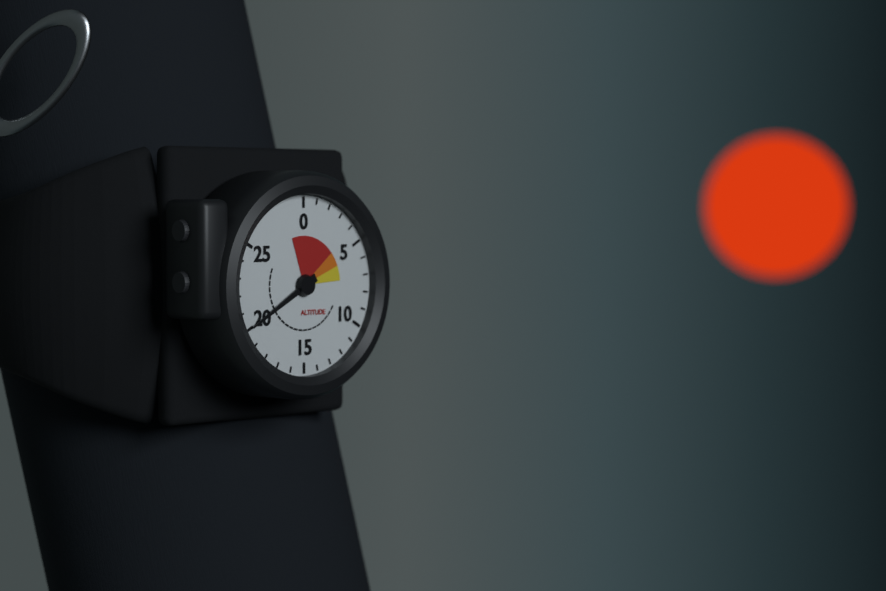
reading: 20 (no unit)
